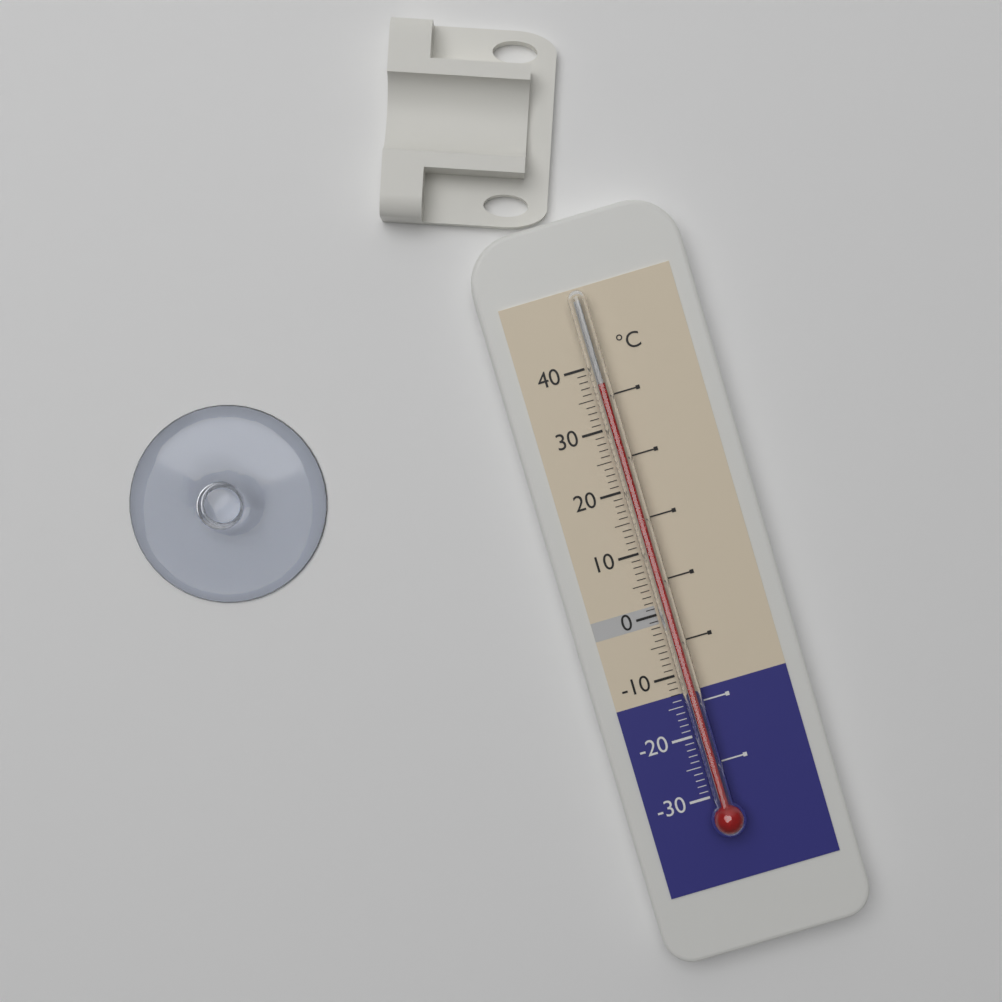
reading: 37 °C
